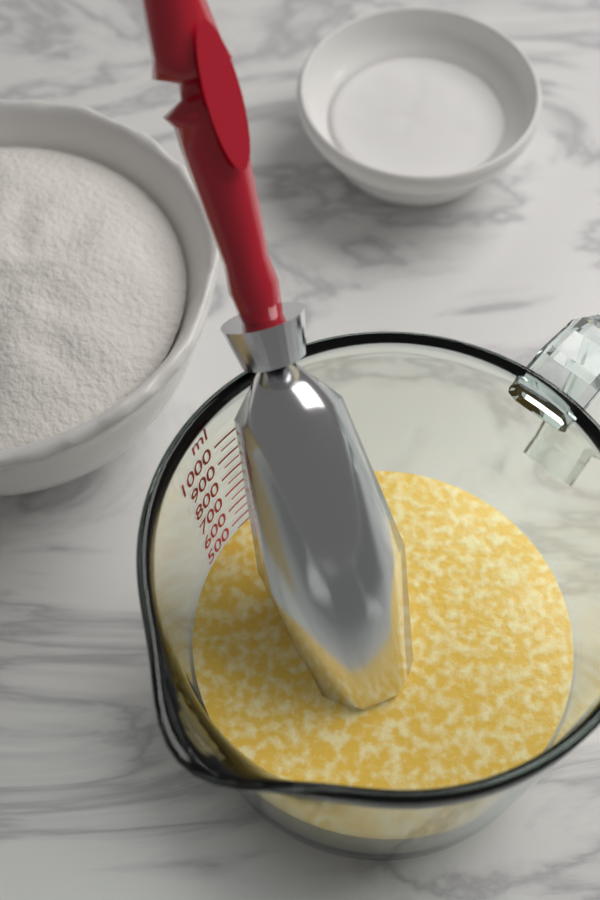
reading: 450 ml
